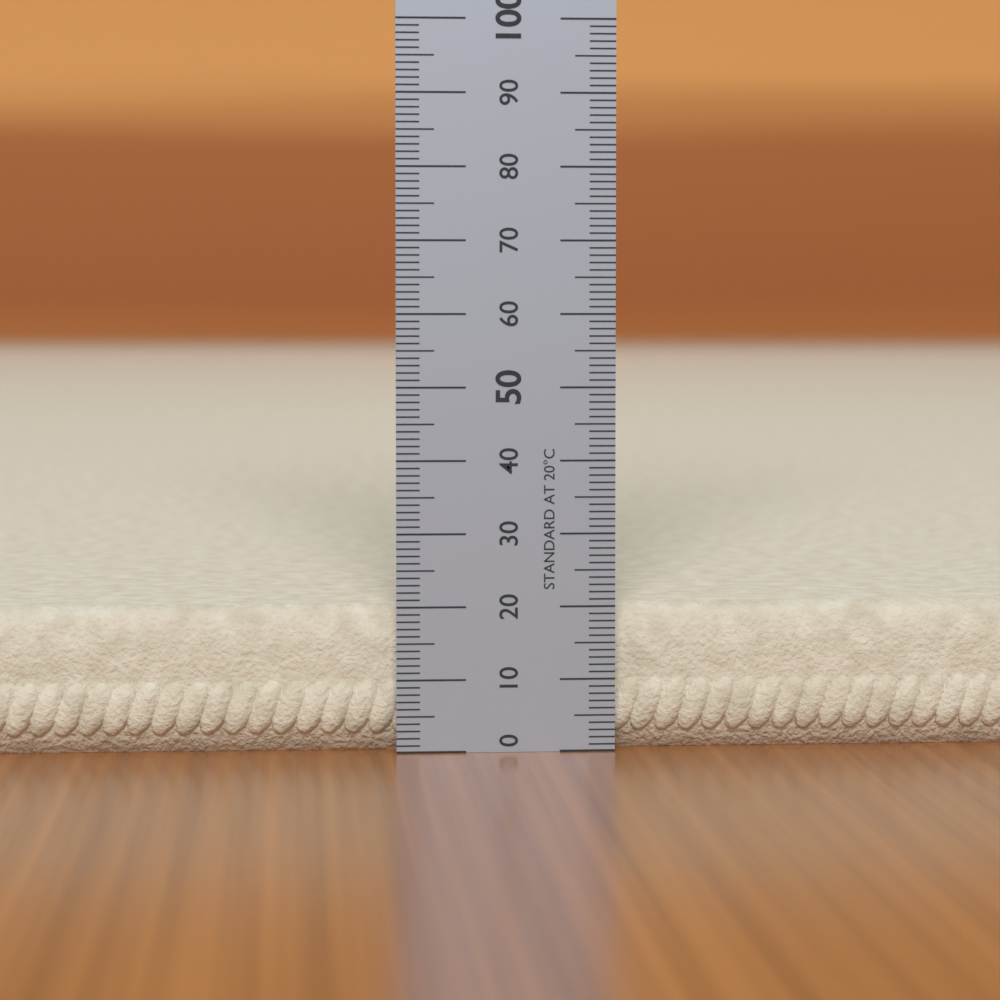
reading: 20 (no unit)
